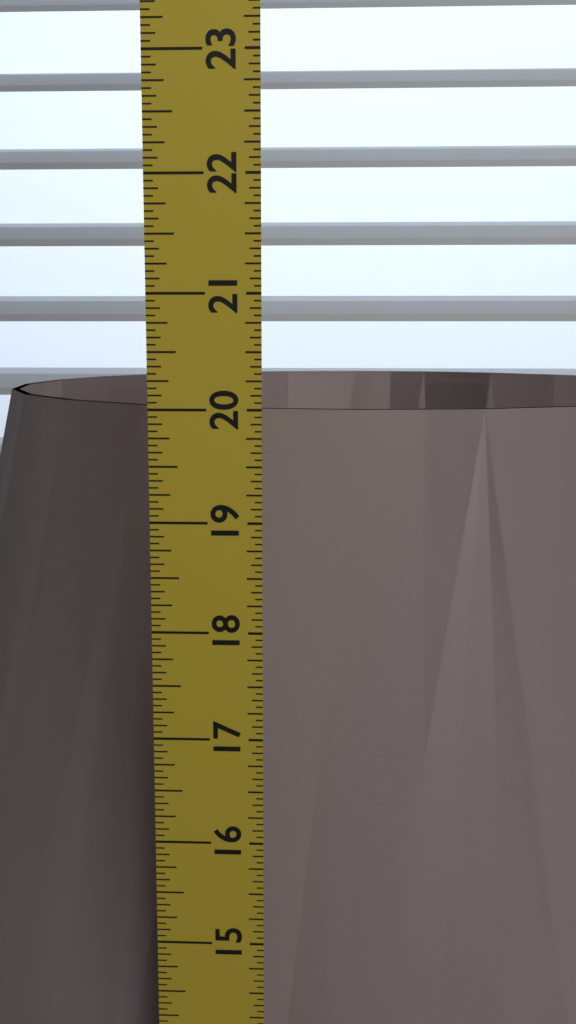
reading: 19.8750 in
